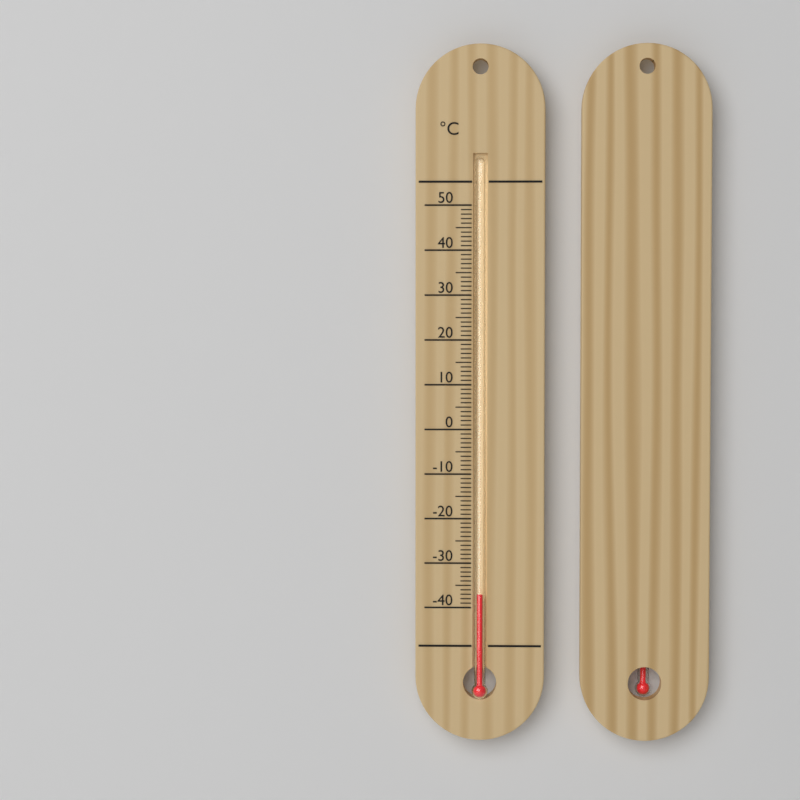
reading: -37 °C
